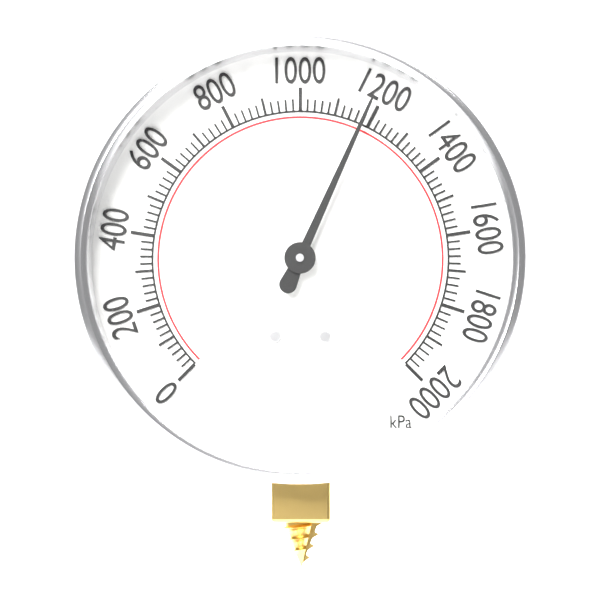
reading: 1180 kPa
